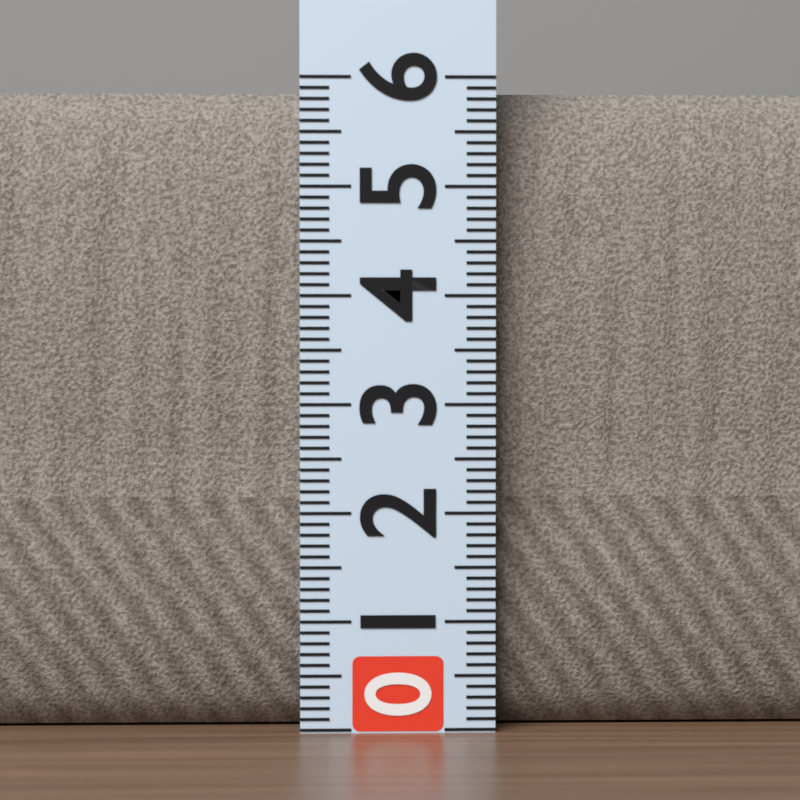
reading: 5.9 (no unit)
